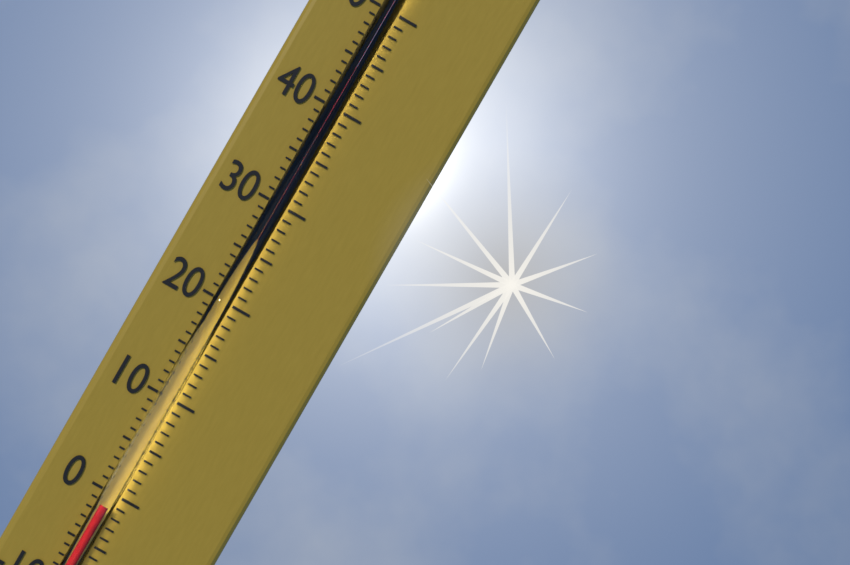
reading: -1 °C
